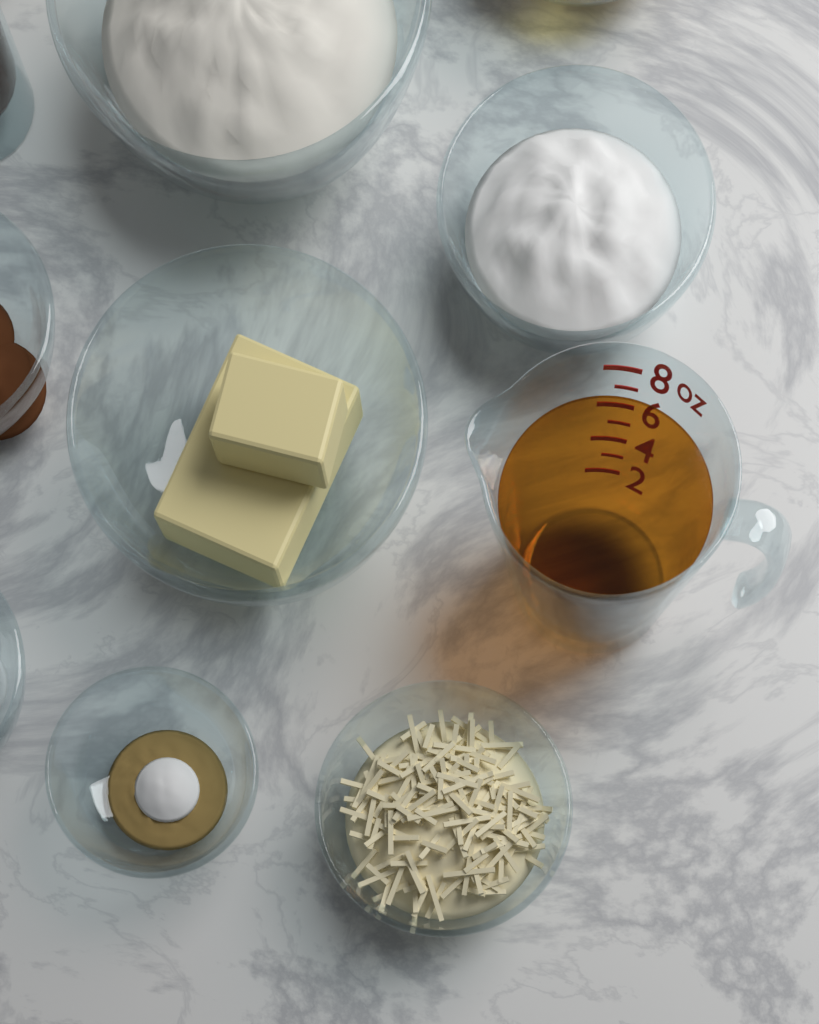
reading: 7 oz
